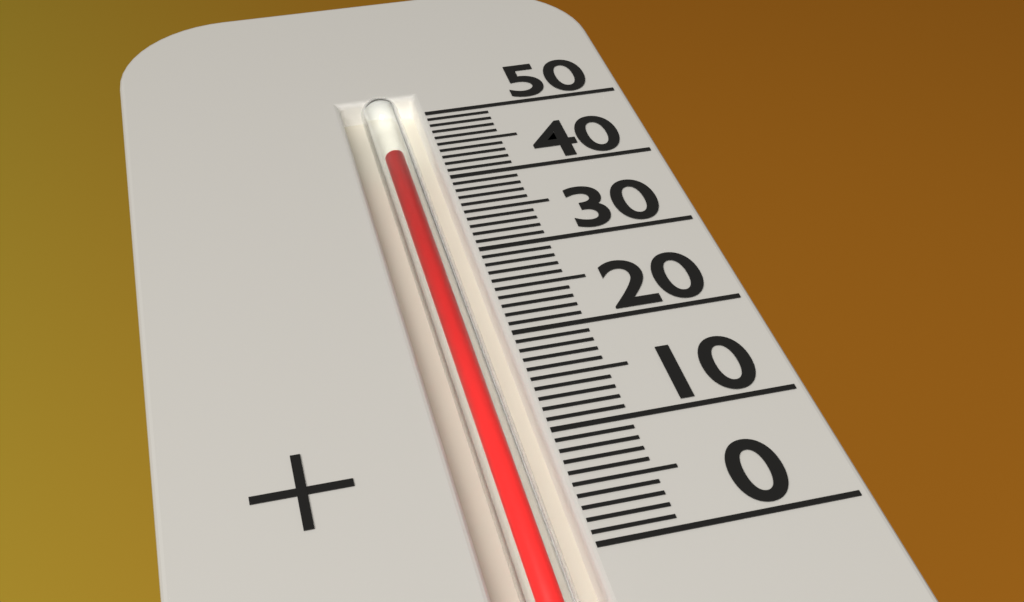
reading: 44 (no unit)
